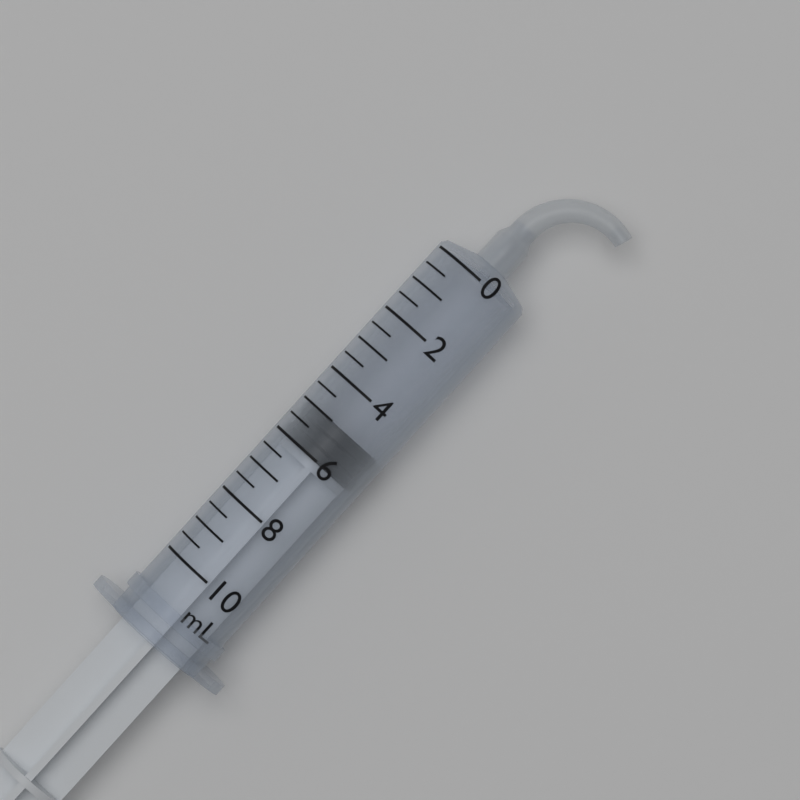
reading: 5.0 mL
